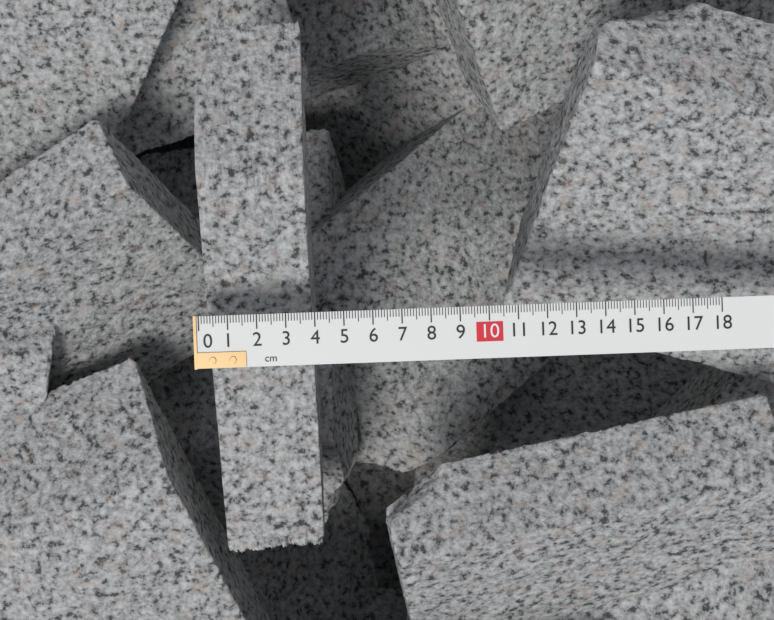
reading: 3.8 cm
